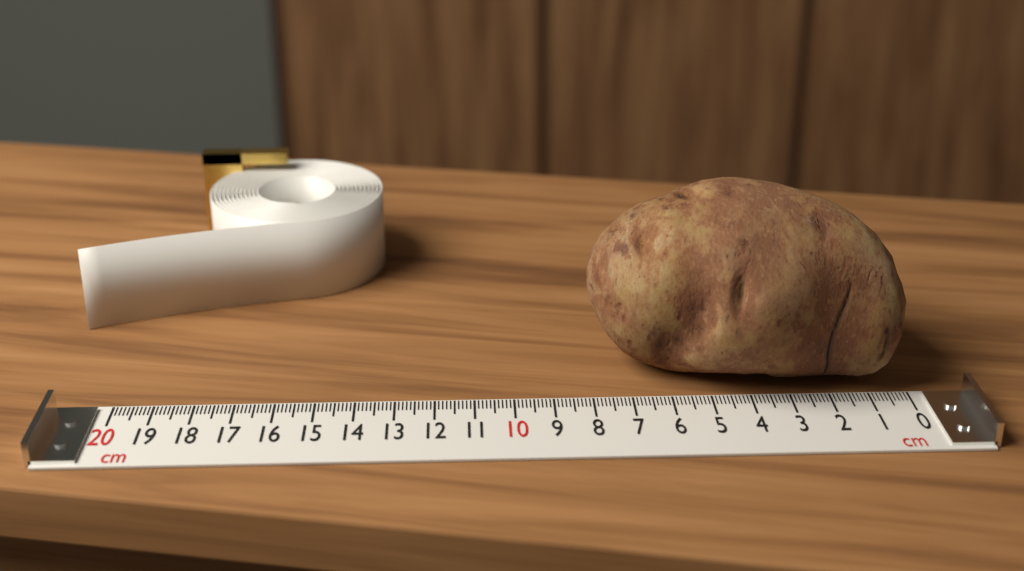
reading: 8.0 cm
